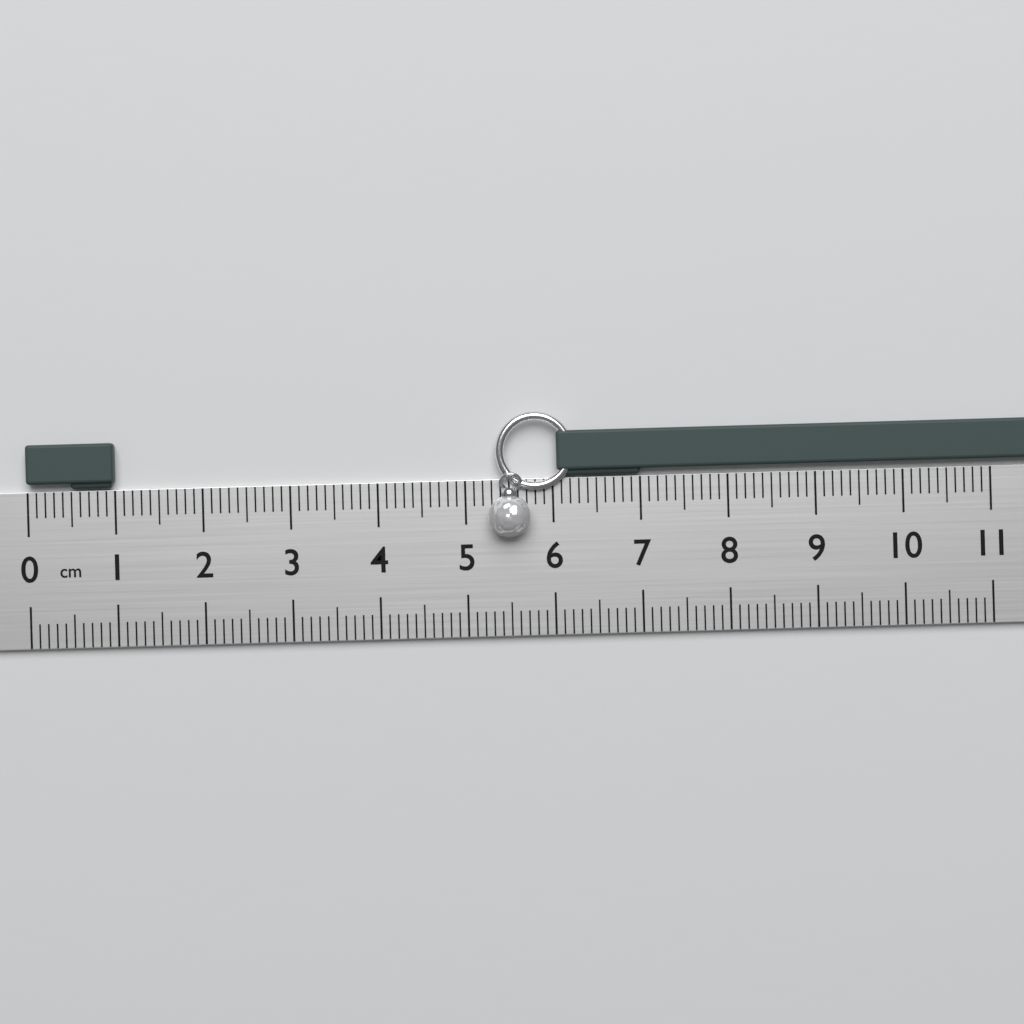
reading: 1.0 cm
